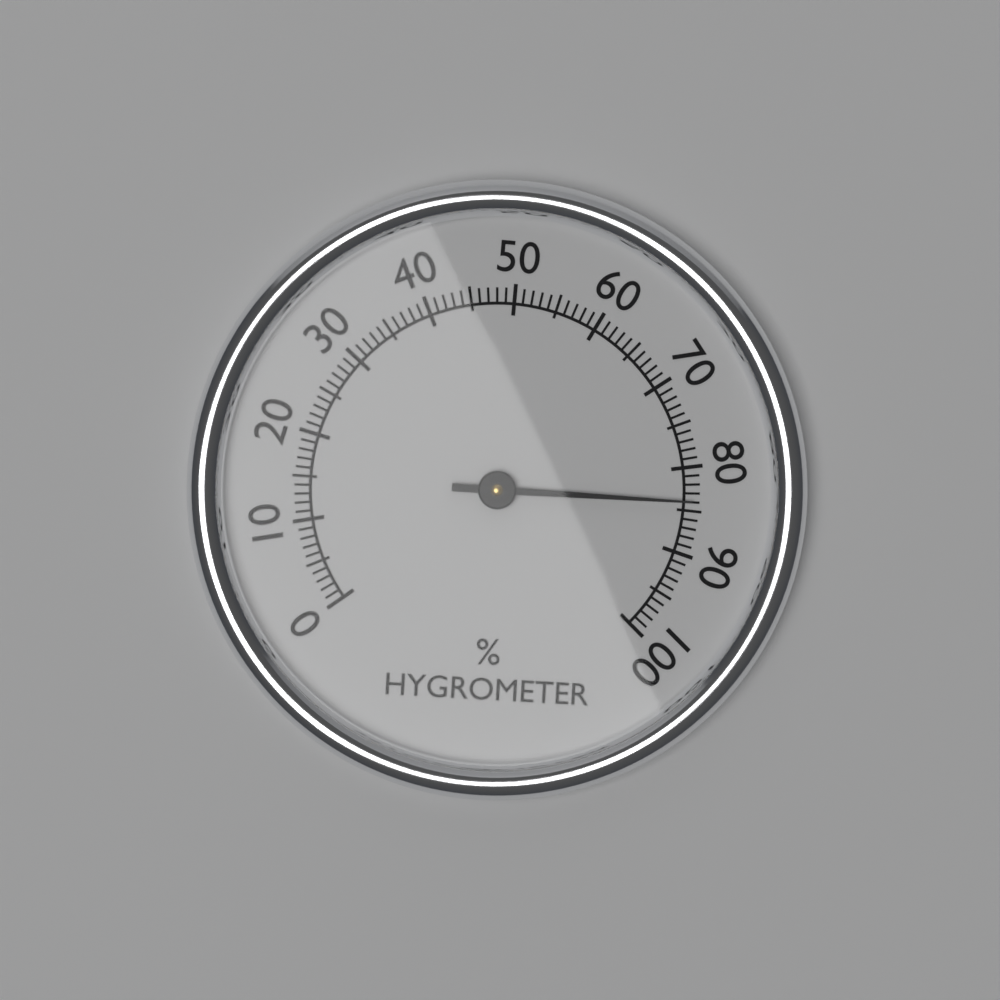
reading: 84 %
